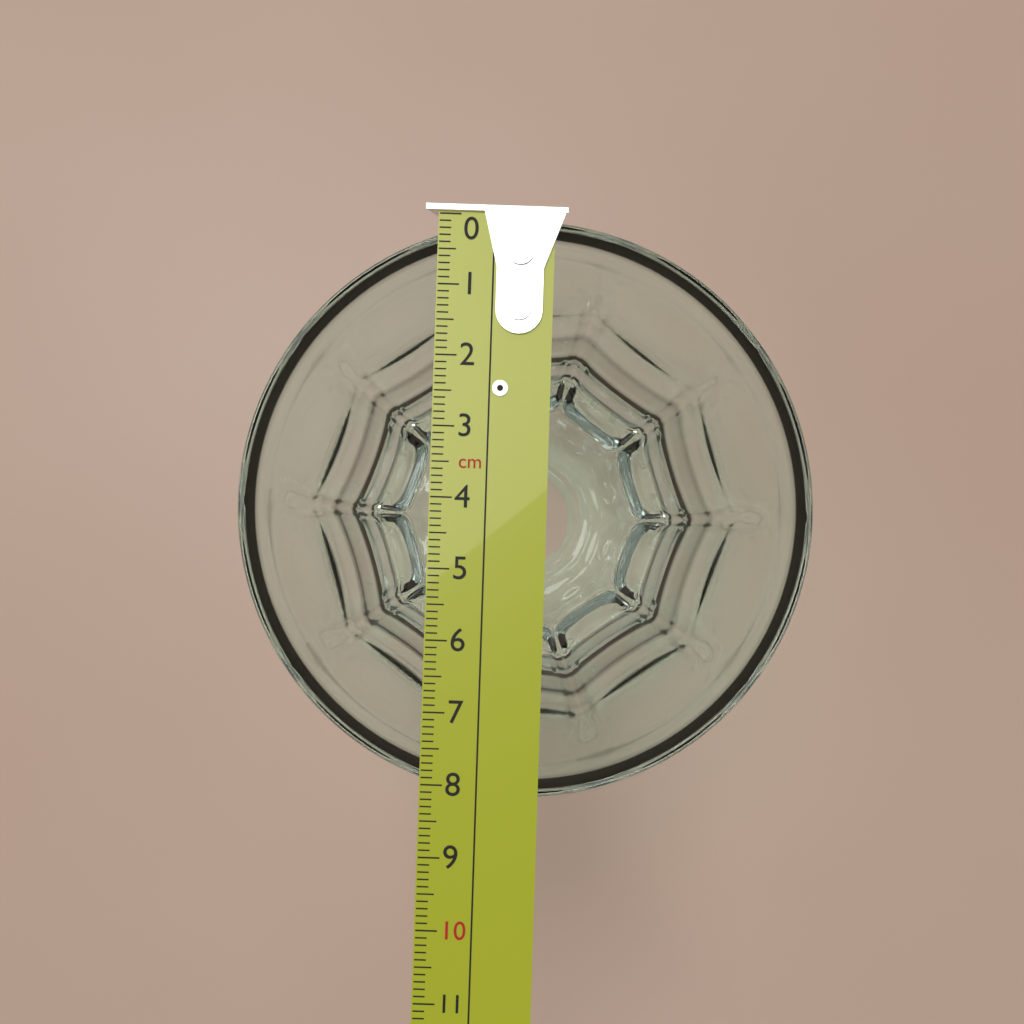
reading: 8.2 cm
